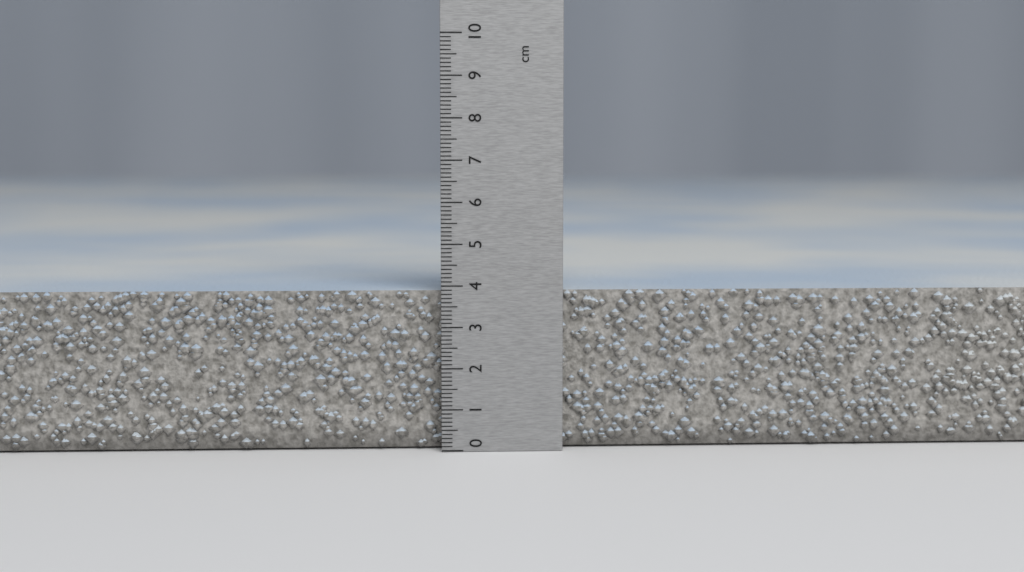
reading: 3.9 cm
